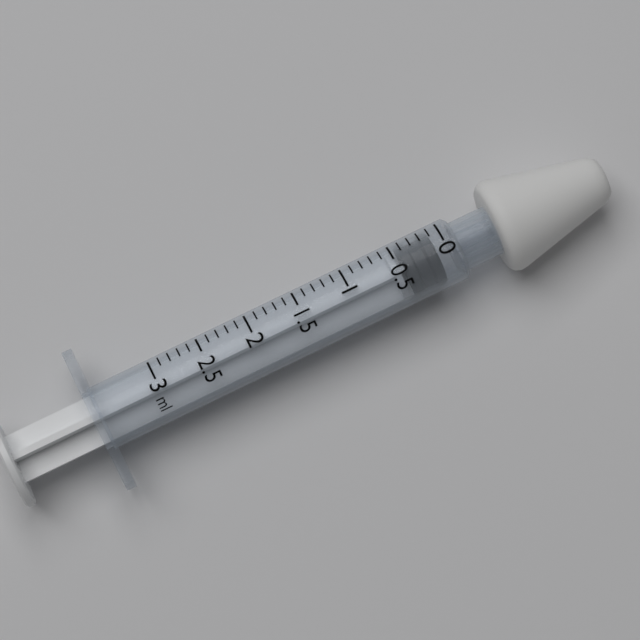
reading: 0.1 ml
